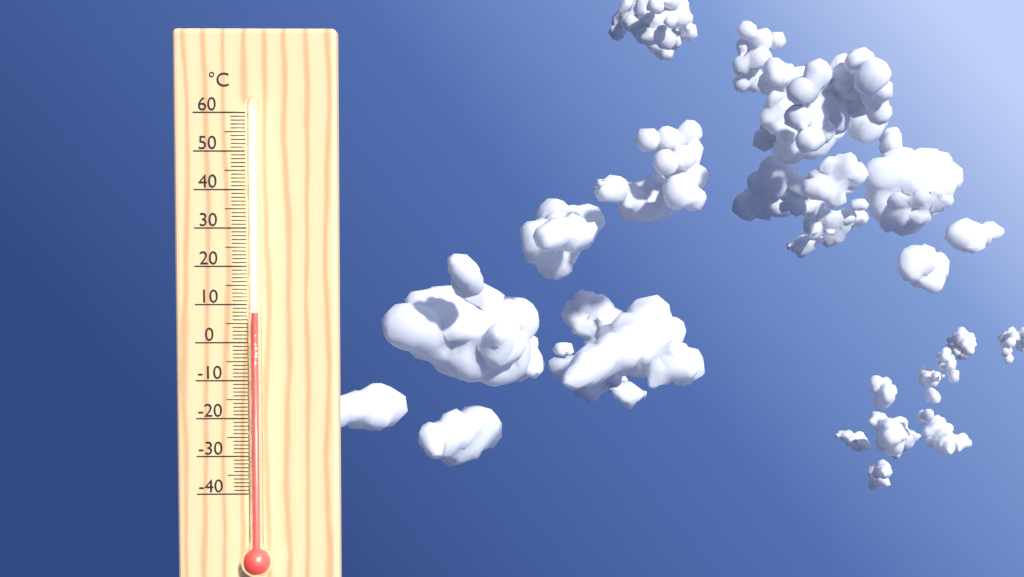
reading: 8 °C
